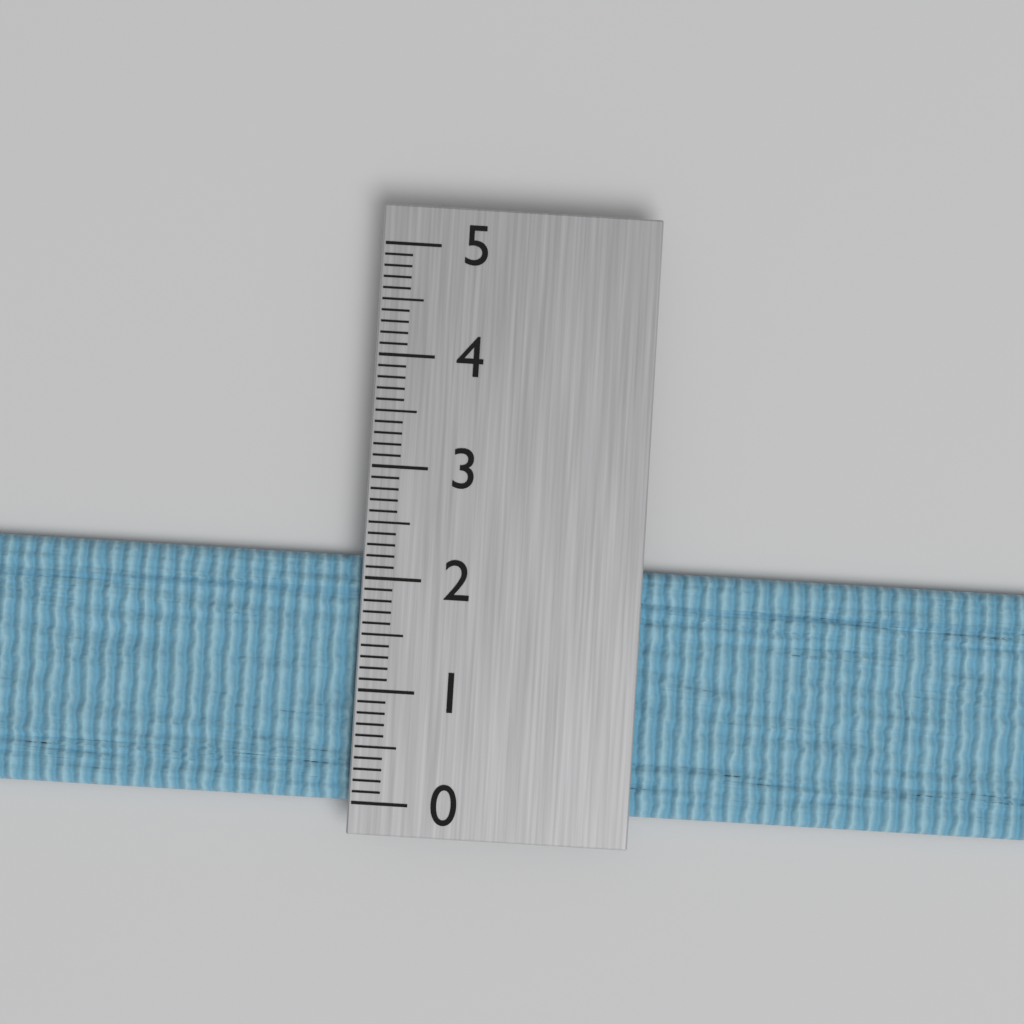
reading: 2.2 (no unit)
